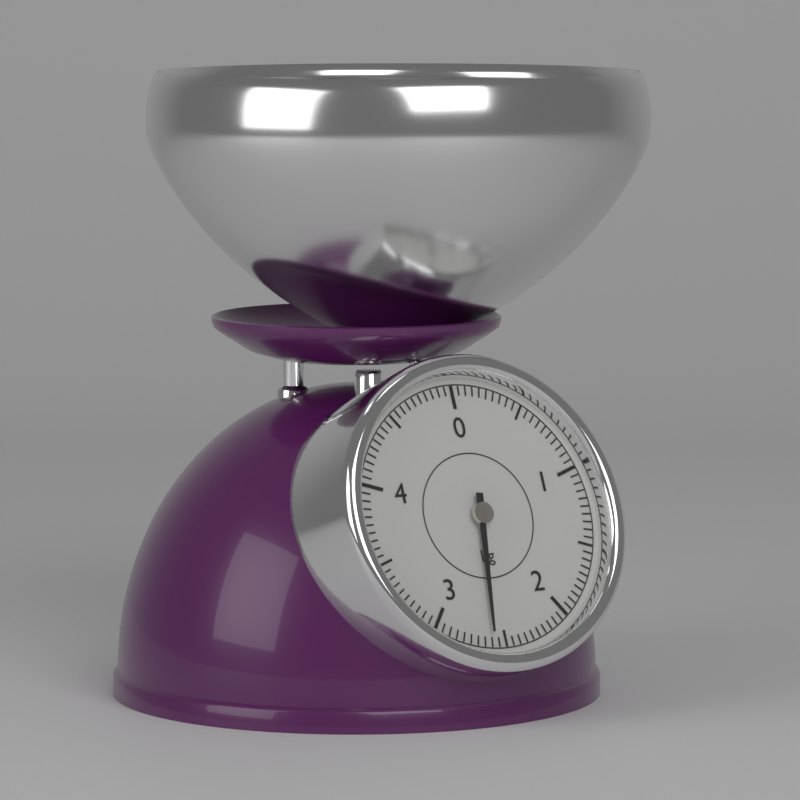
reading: 2.60 kg
